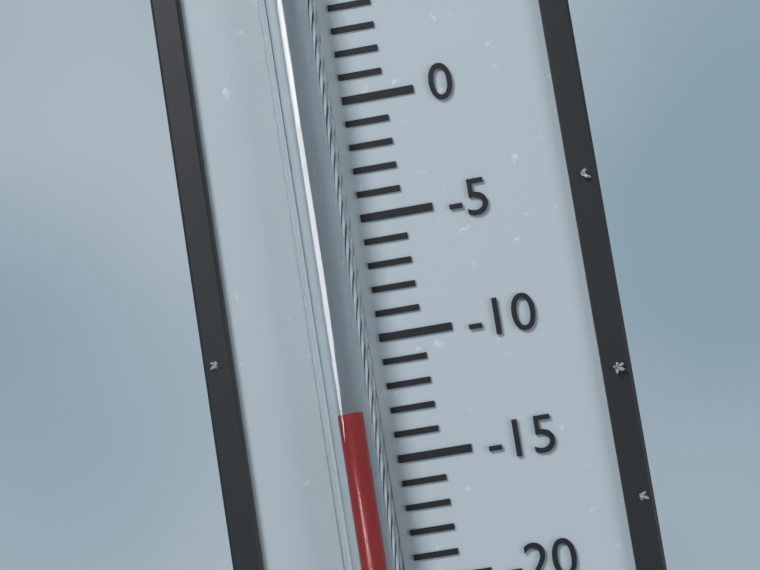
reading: -13 °C
